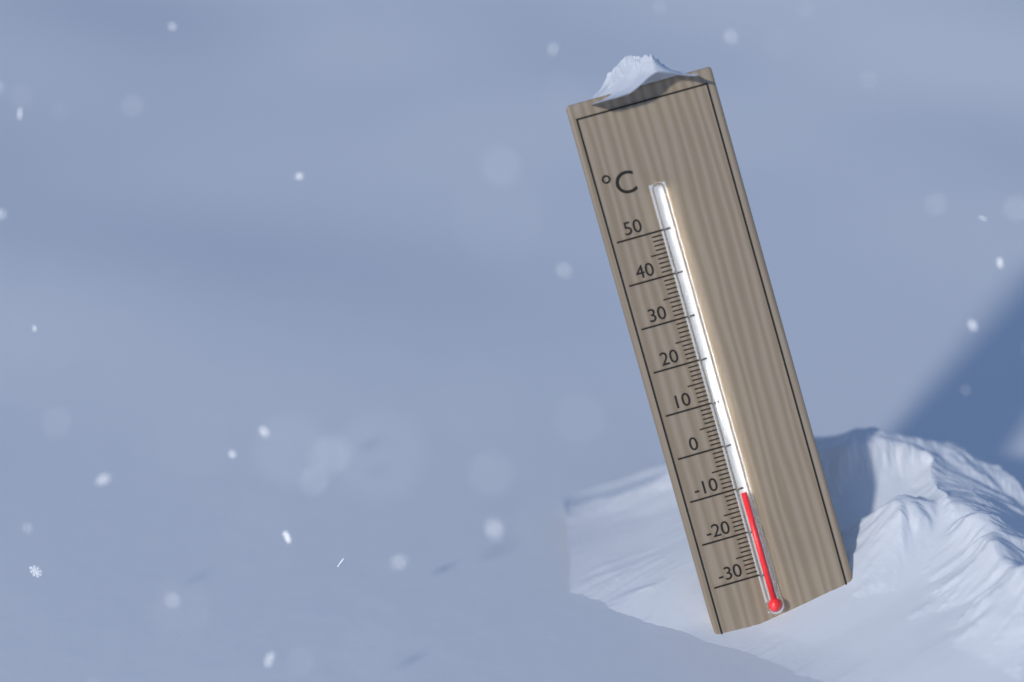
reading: -11 °C
